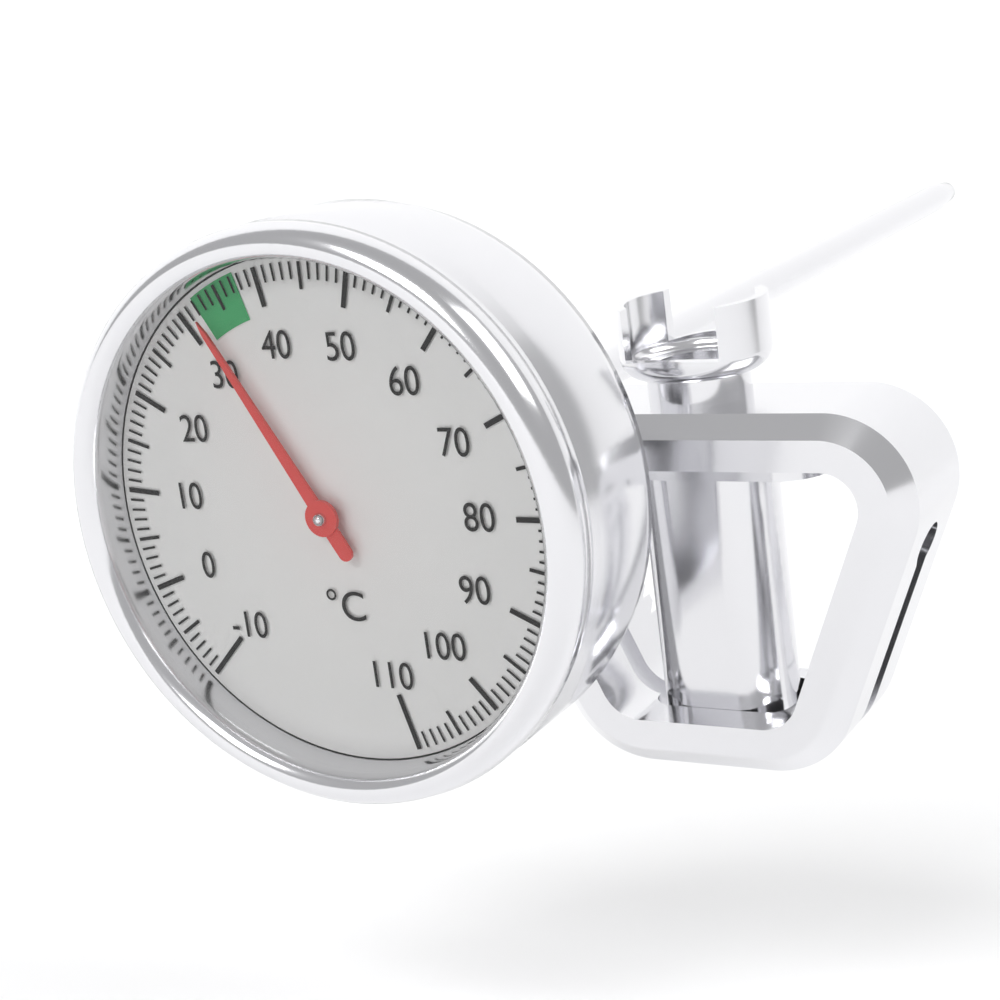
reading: 32 °C
